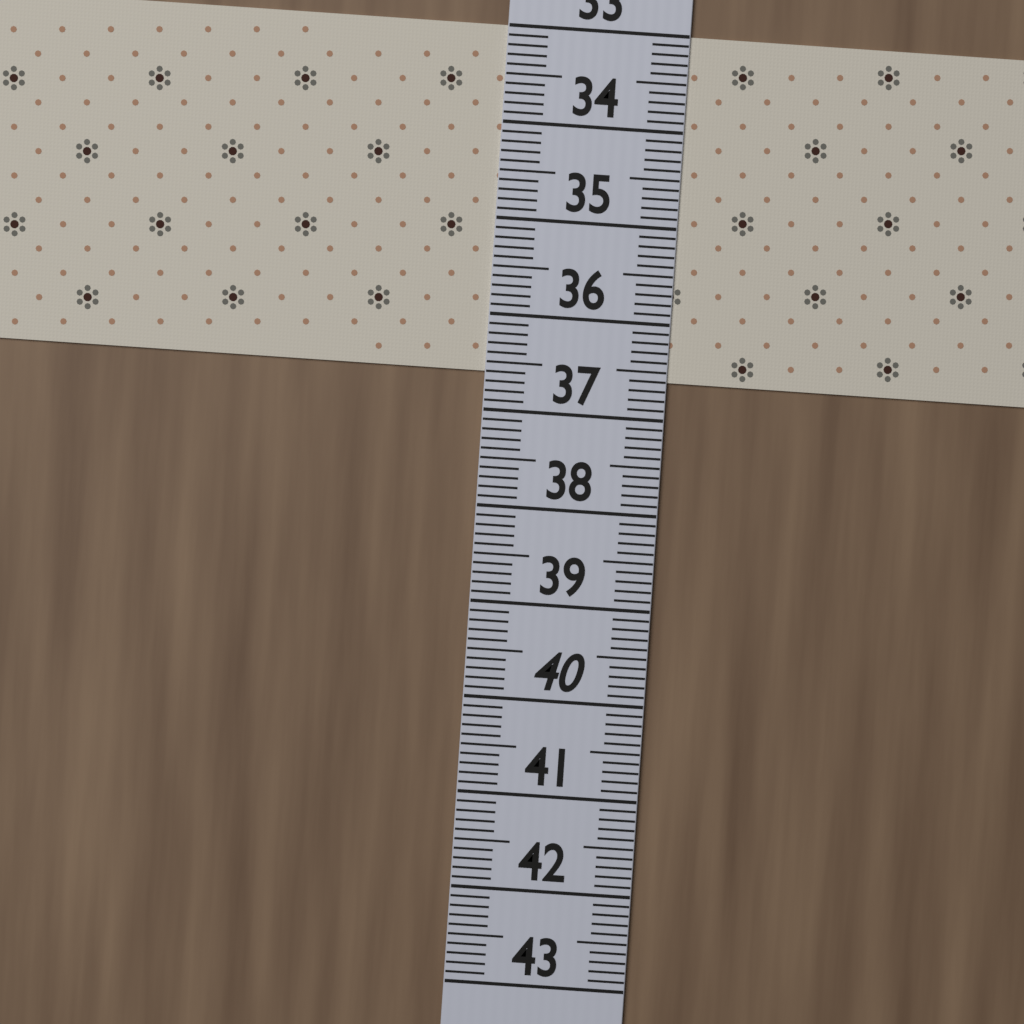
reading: 36.6 (no unit)
